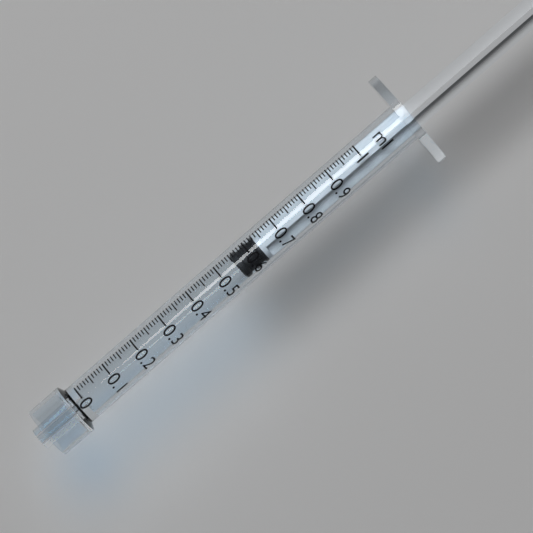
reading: 0.55 ml
